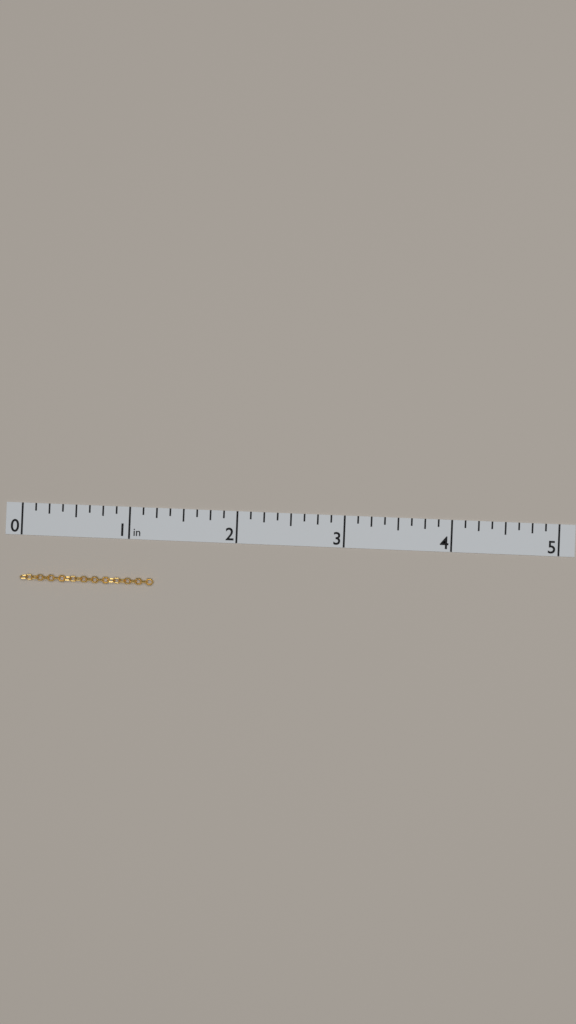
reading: 1.250 in
